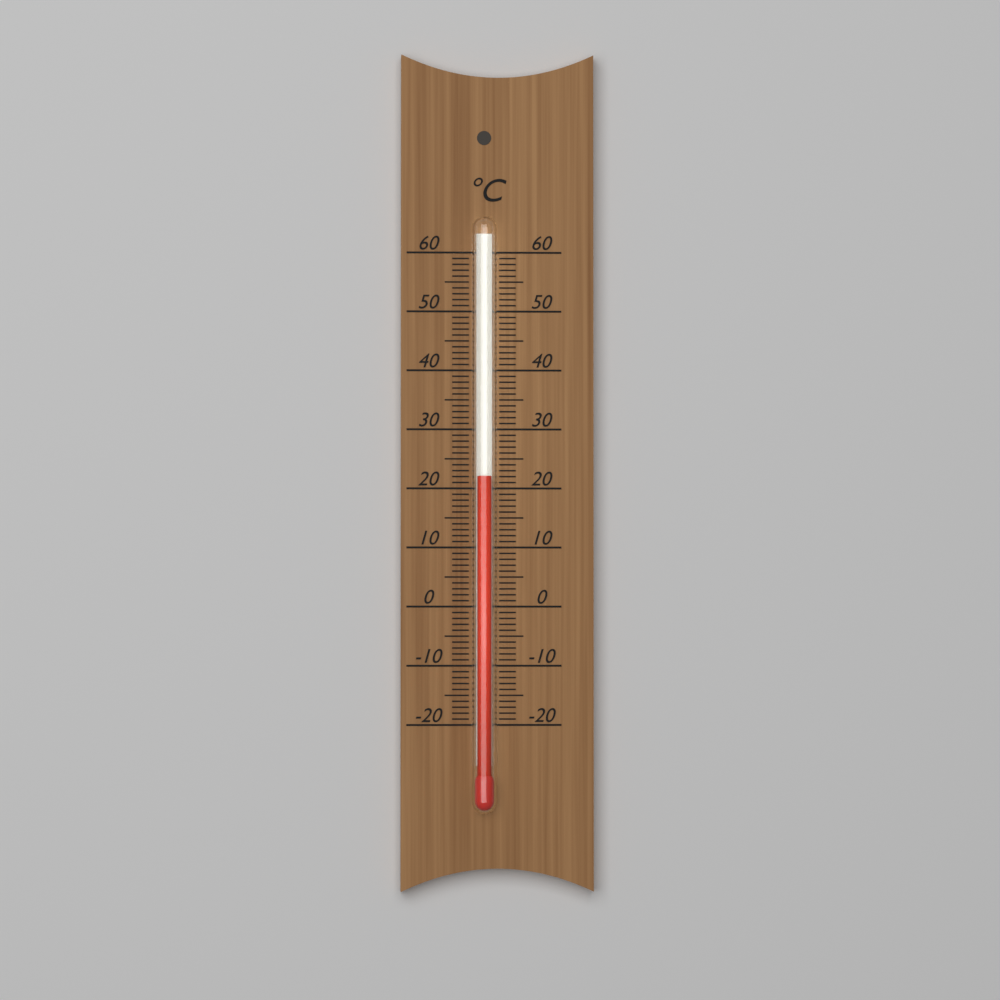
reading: 22 °C
